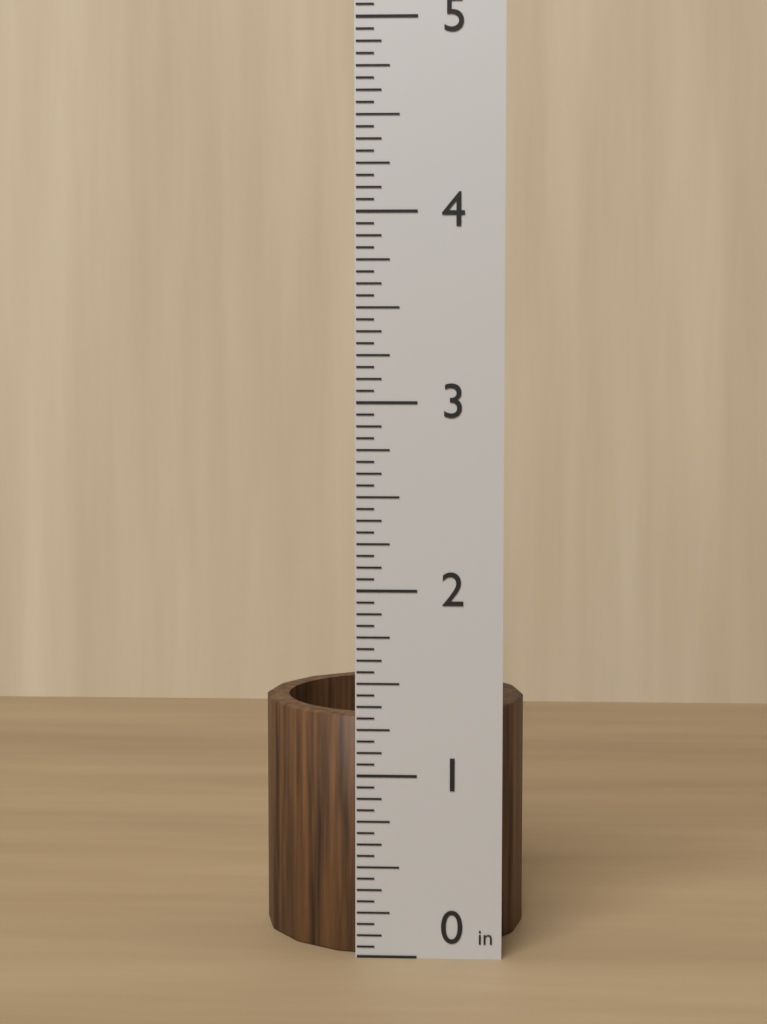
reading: 1.3125 in
